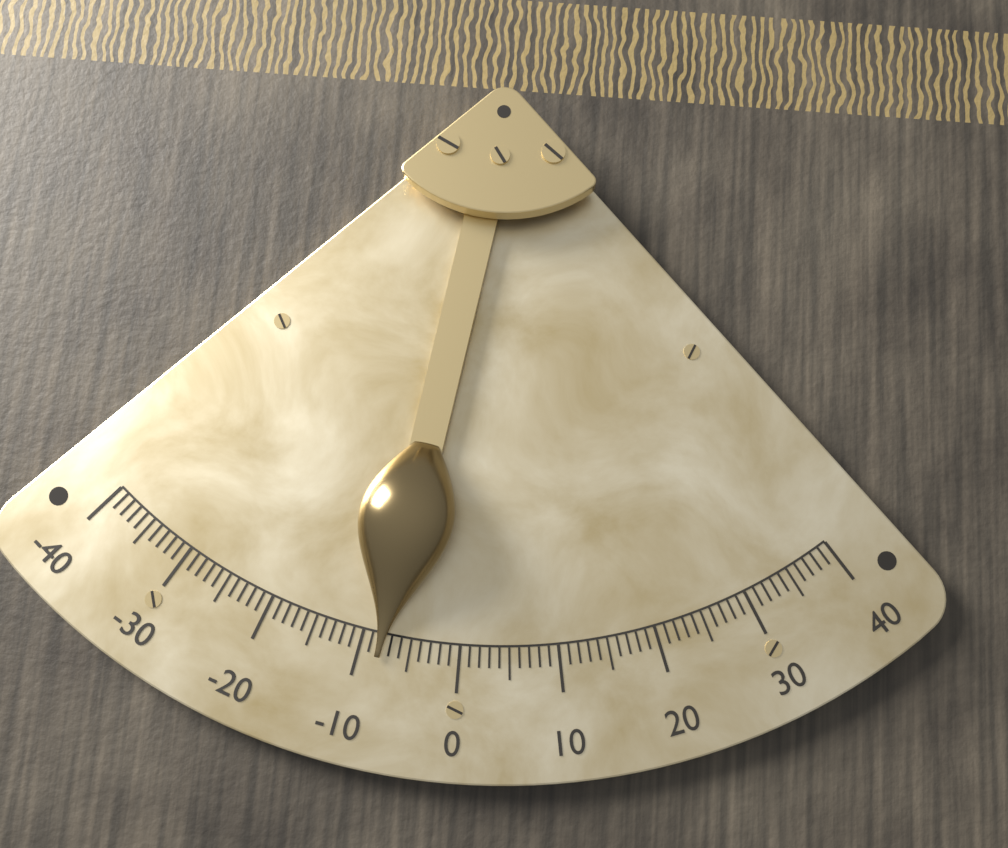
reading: -8 (no unit)
